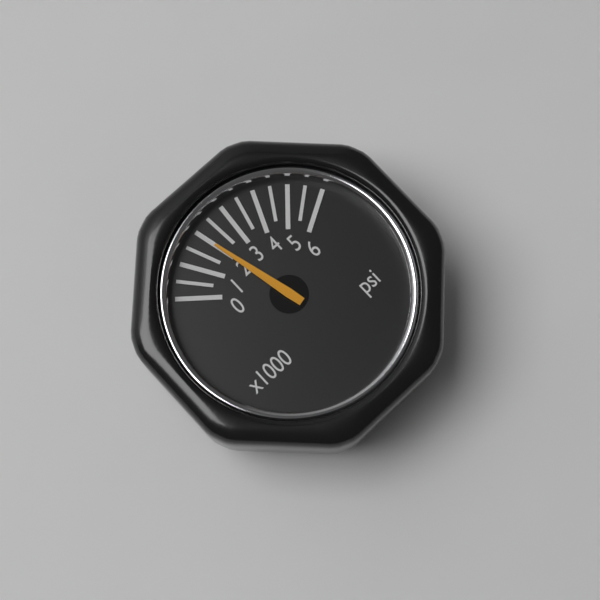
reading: 2000 psi
